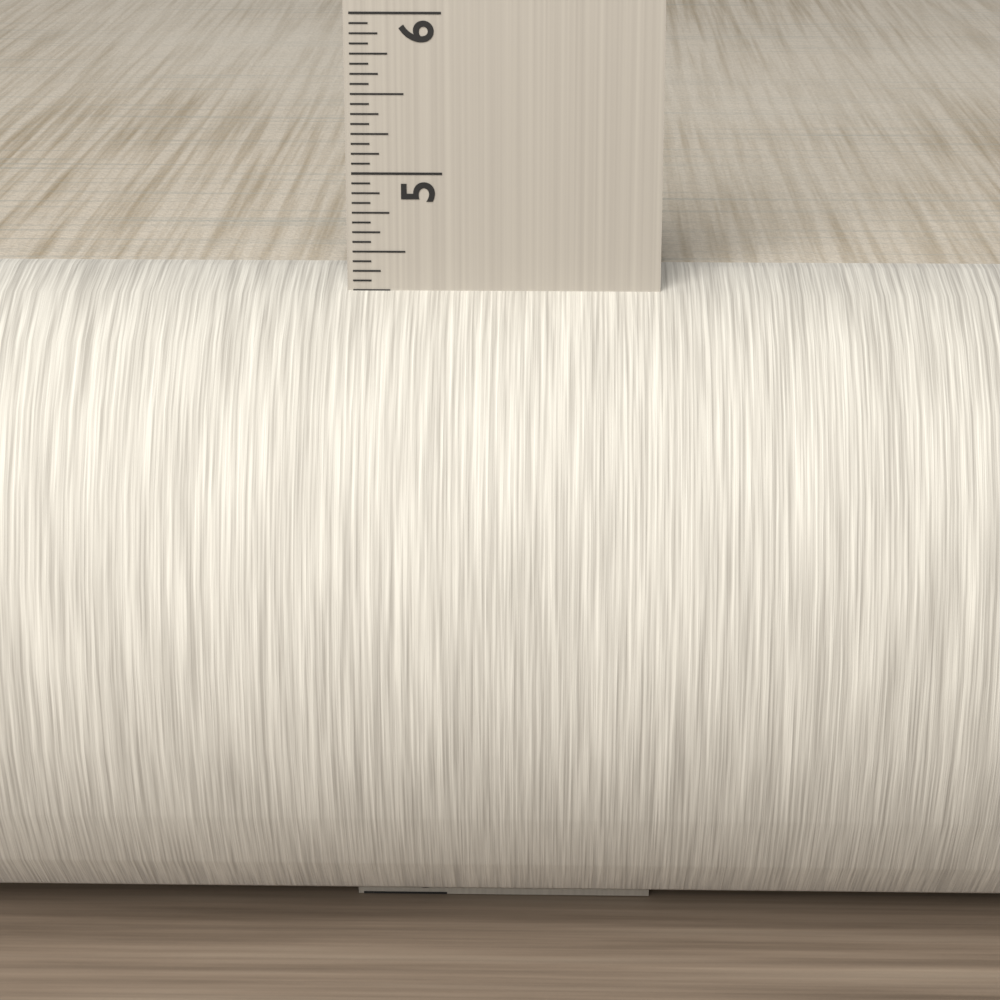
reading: 4.3125 in
